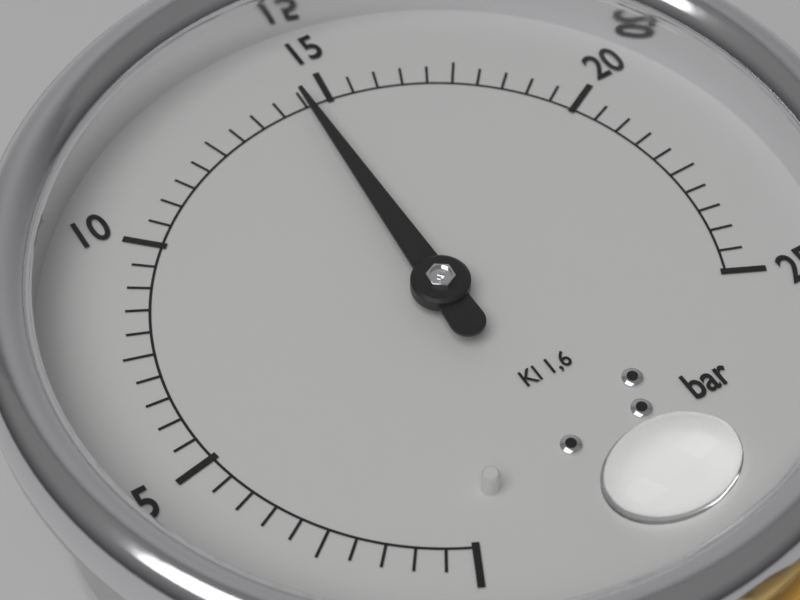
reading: 14.5 bar
